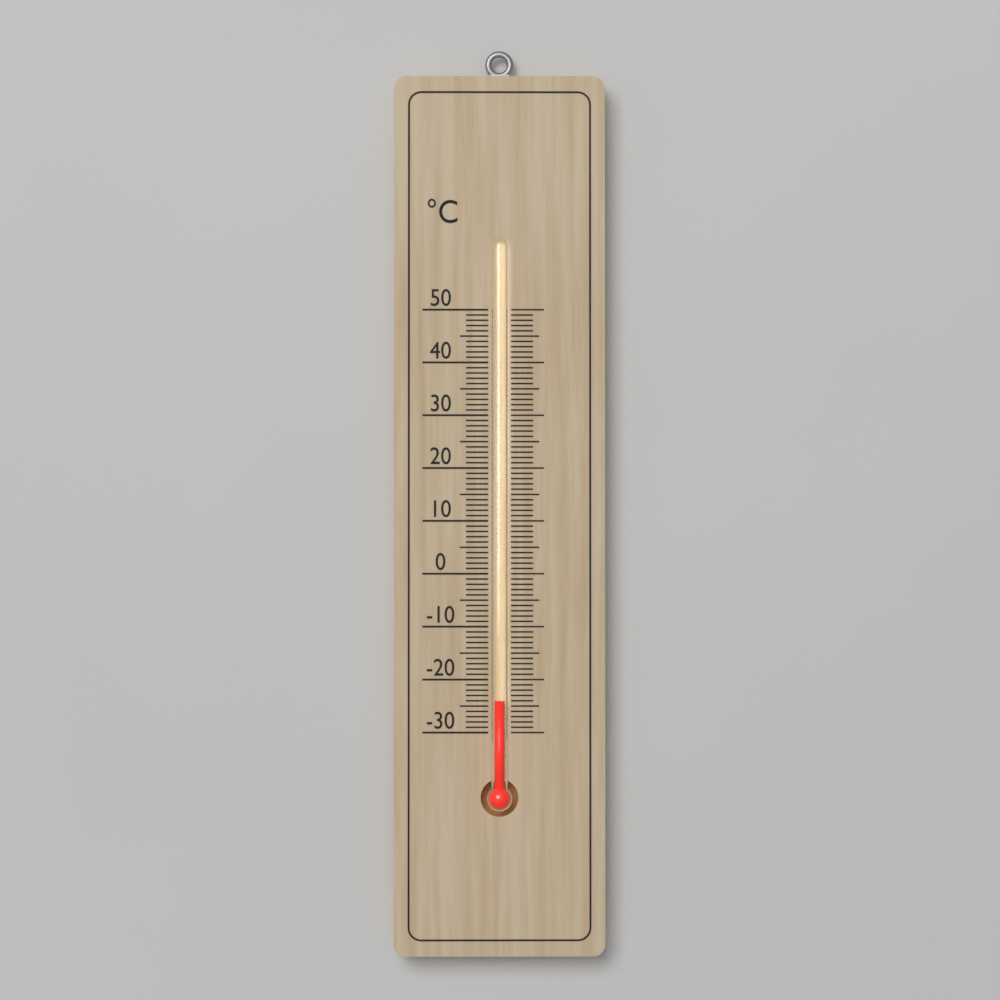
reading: -24 °C
